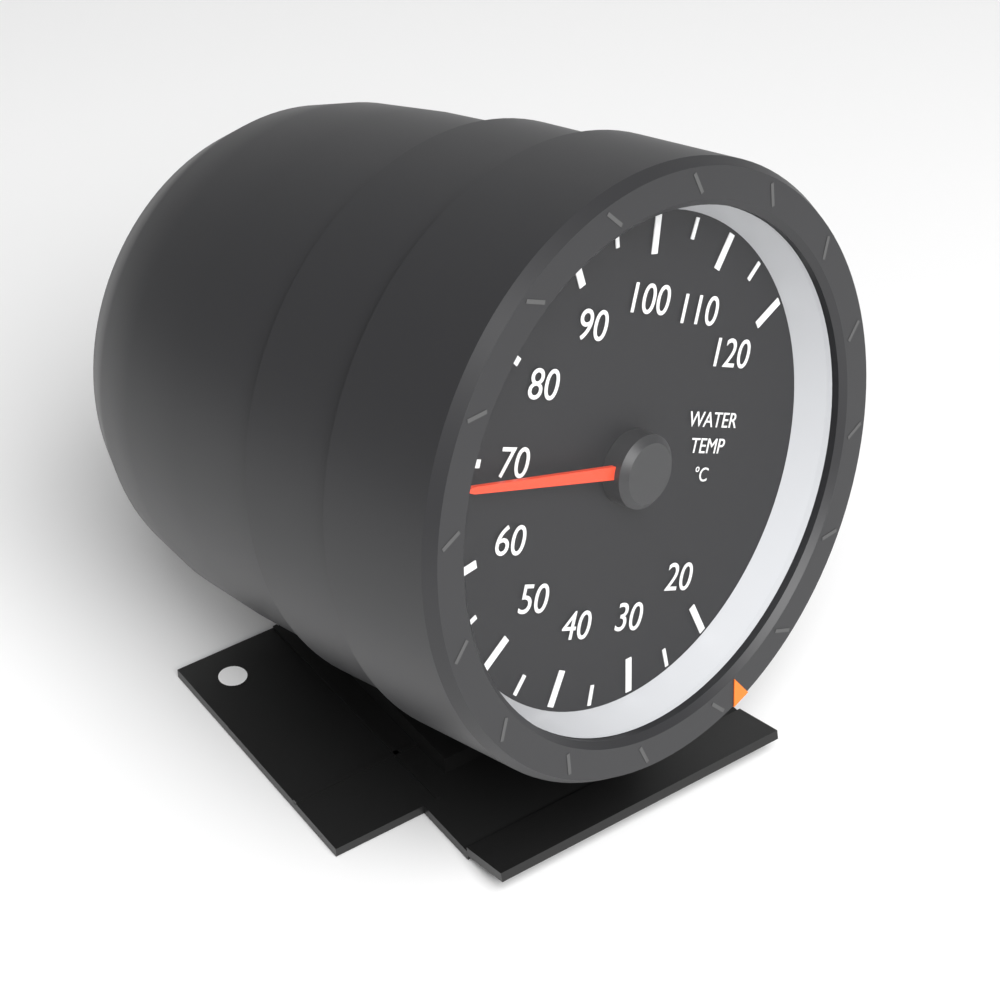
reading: 68 °C
